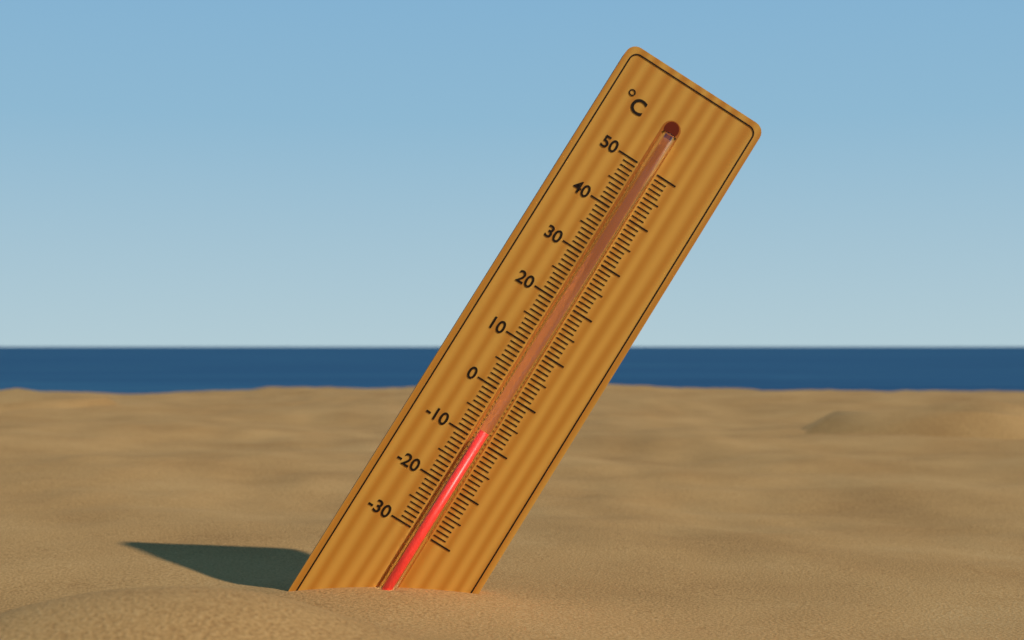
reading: -8 °C
